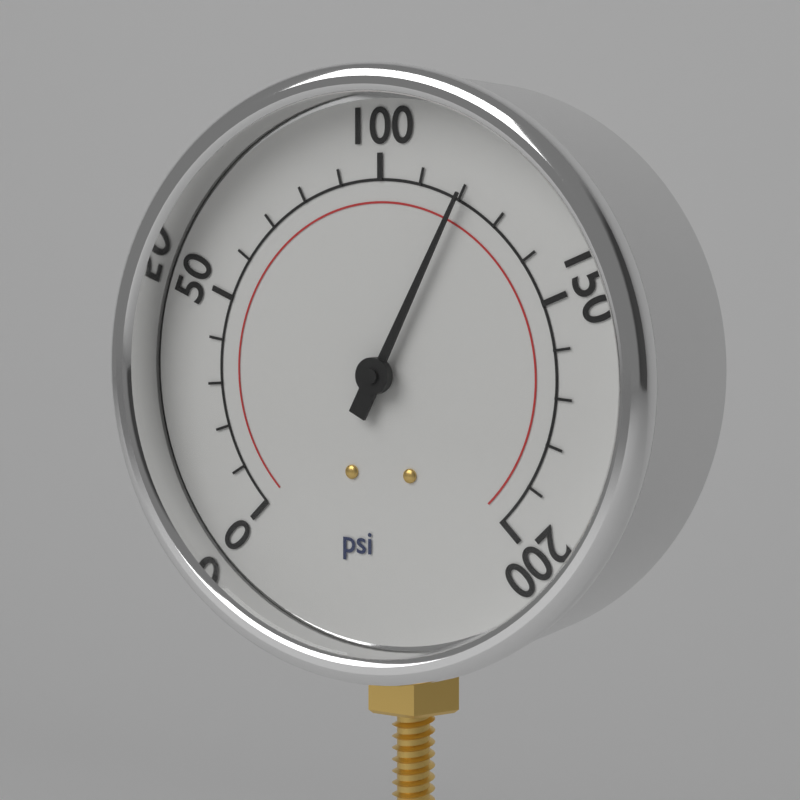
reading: 120 psi
